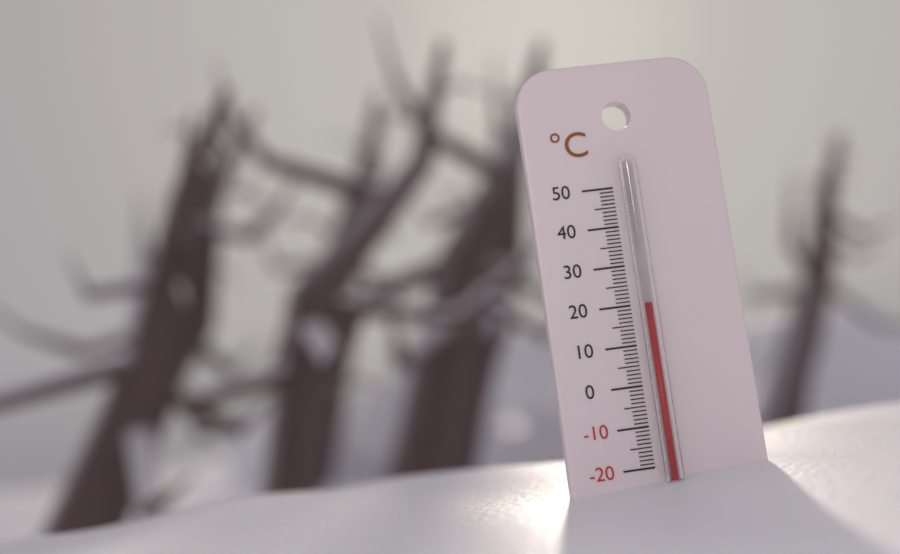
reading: 20 °C
